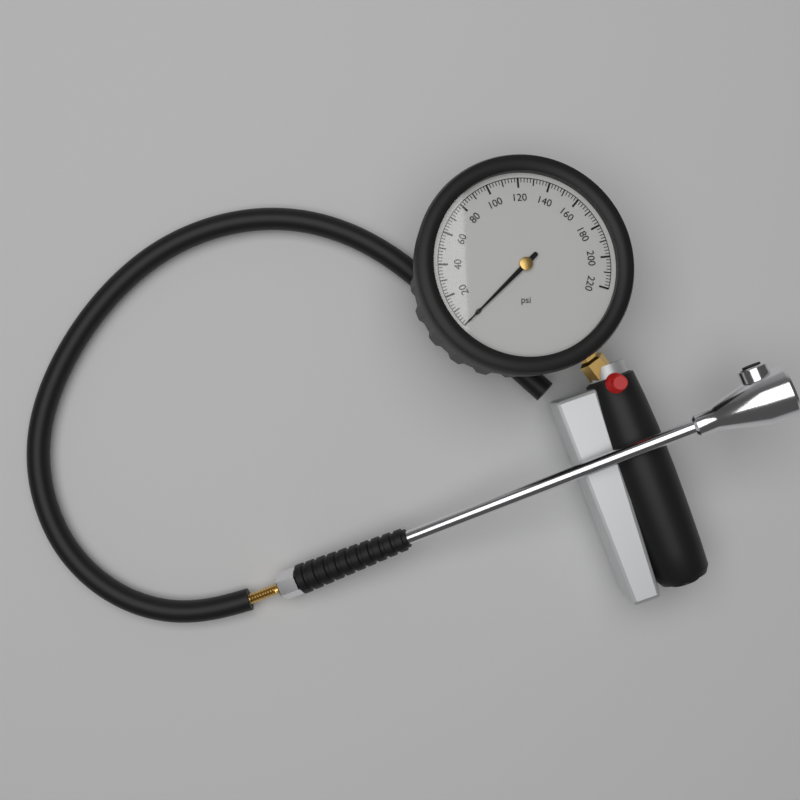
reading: 0 psi
